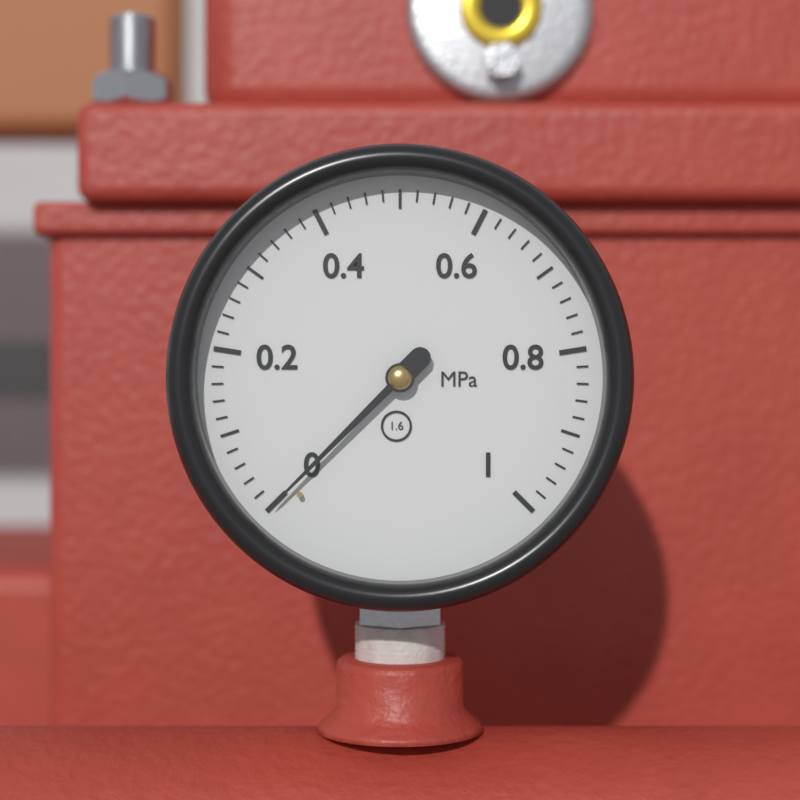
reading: 0.00 MPa
